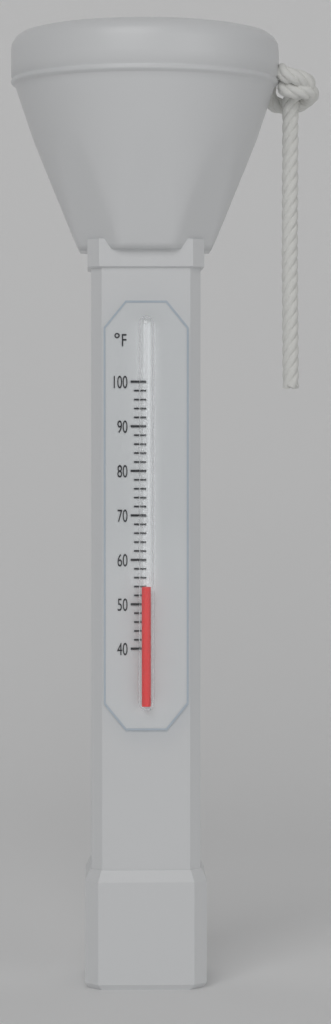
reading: 54 °F
